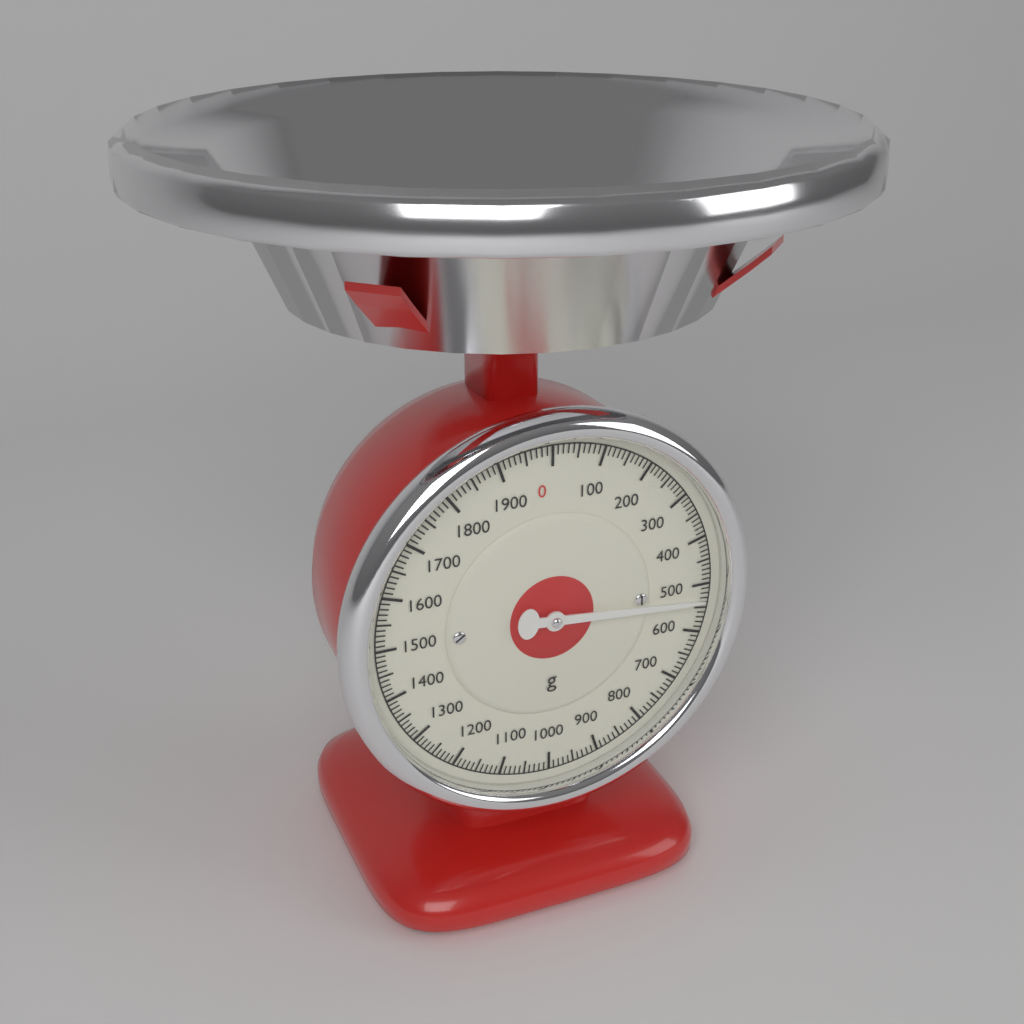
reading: 530 g
